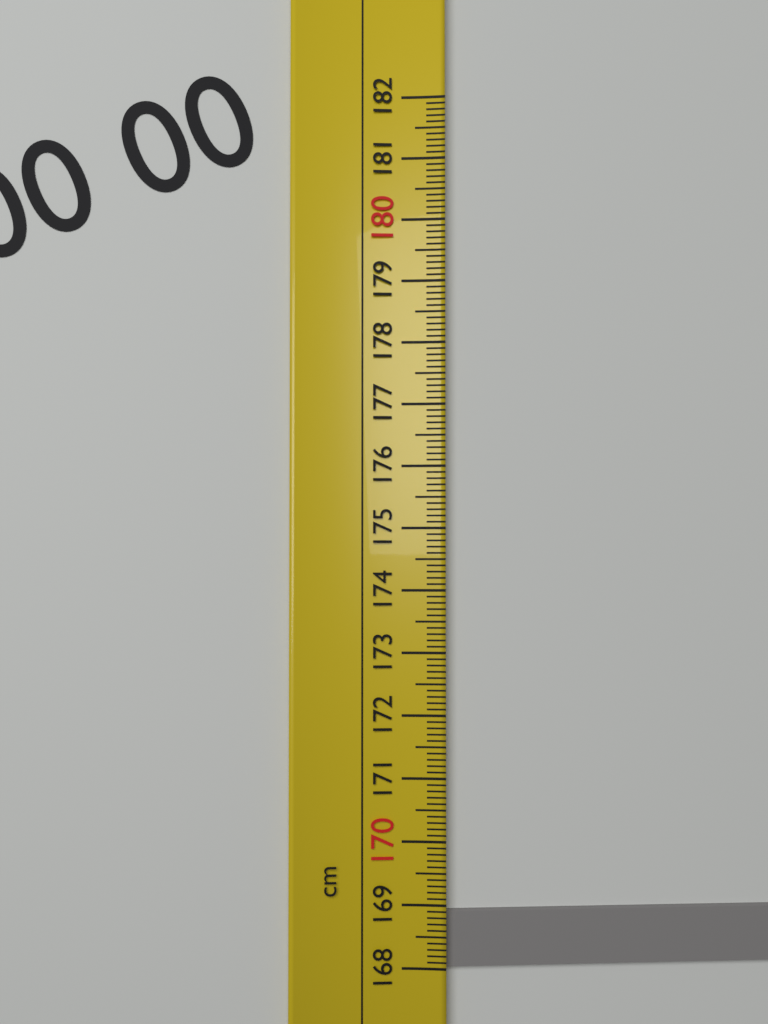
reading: 168.9 cm
